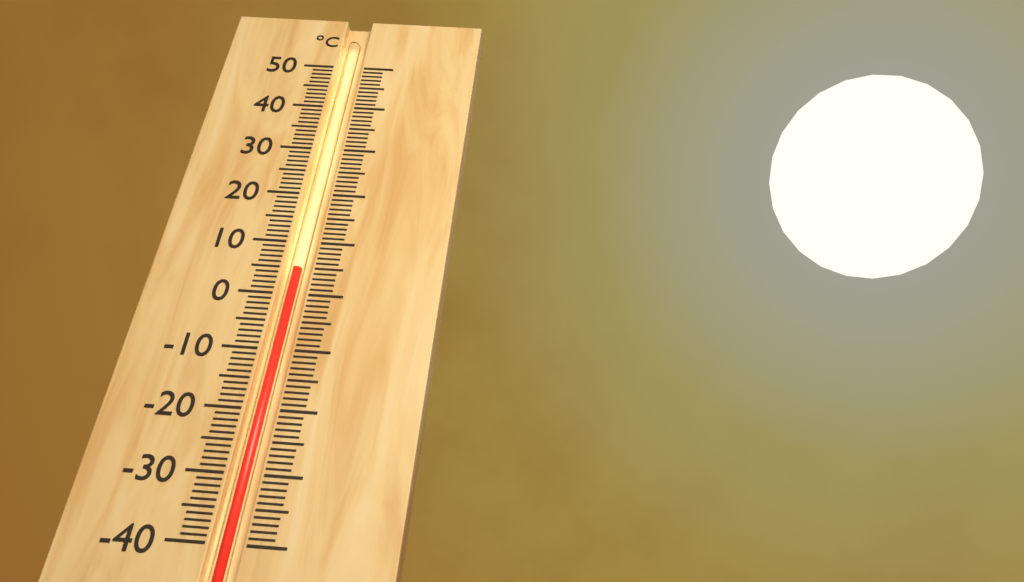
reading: 5 °C
